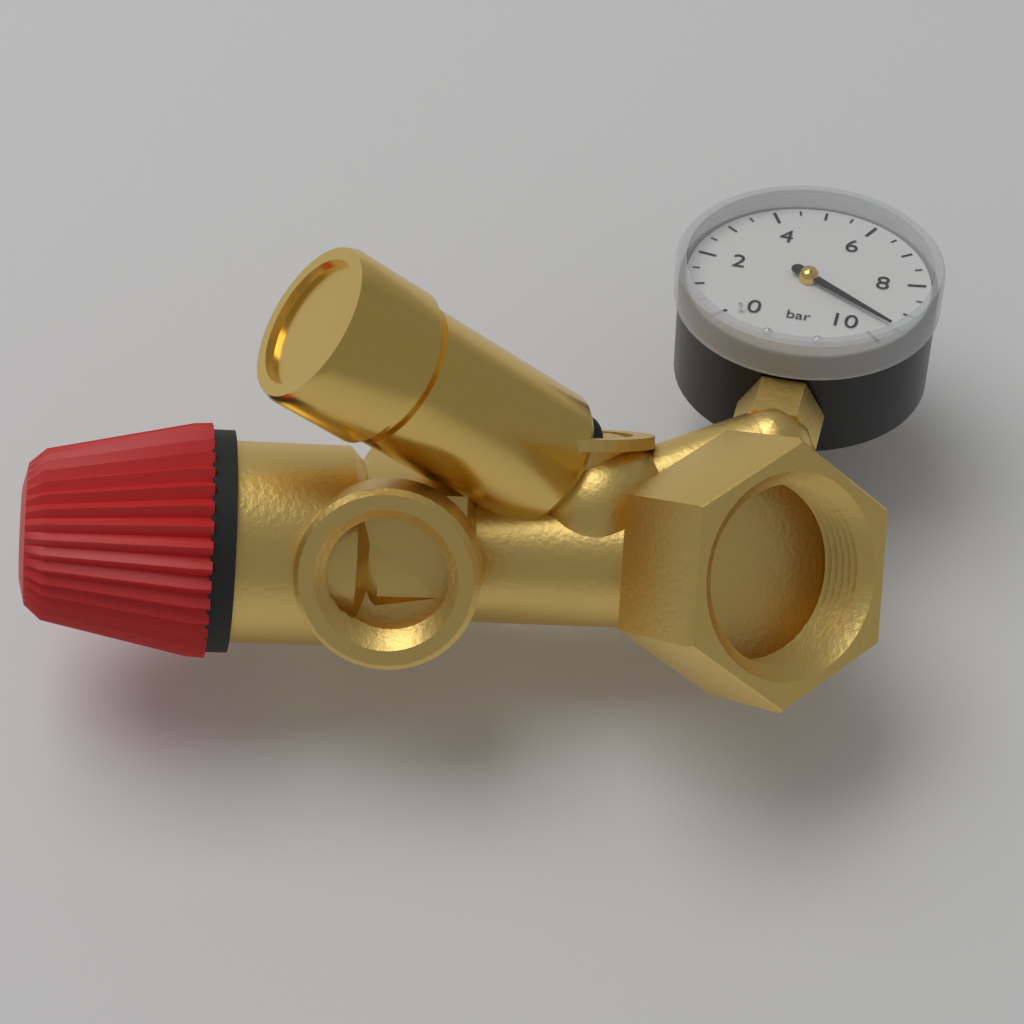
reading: 9.5 bar
